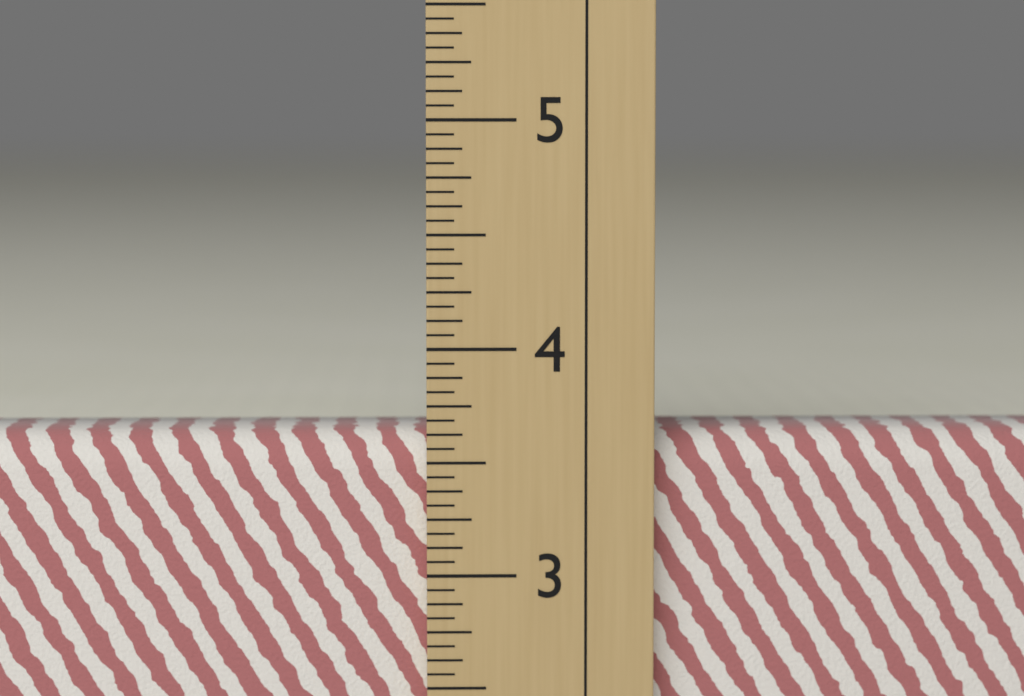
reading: 3.6250 in
